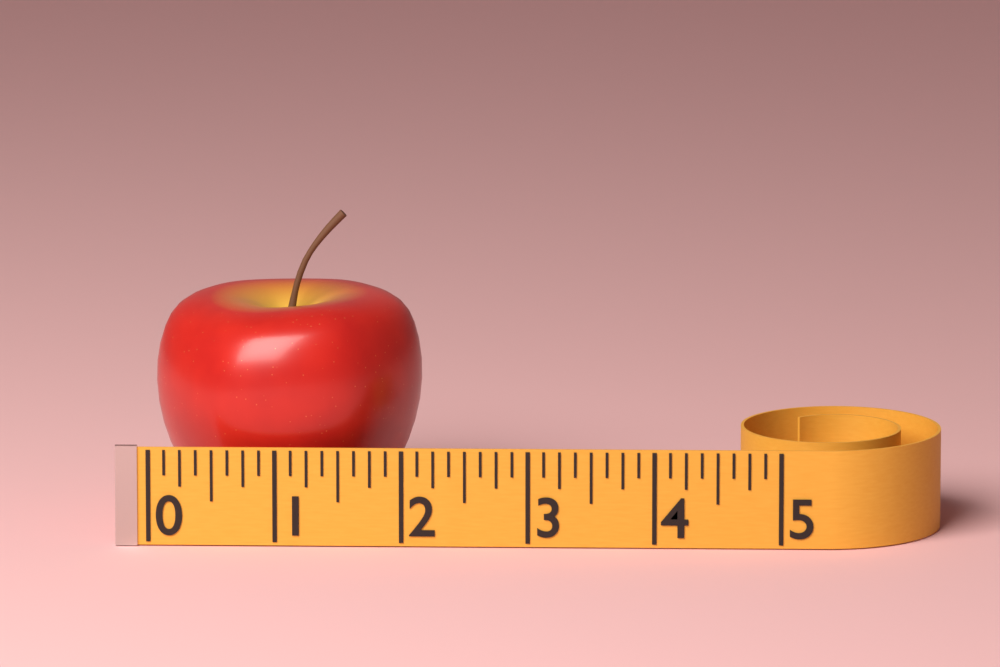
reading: 2.125 (no unit)
